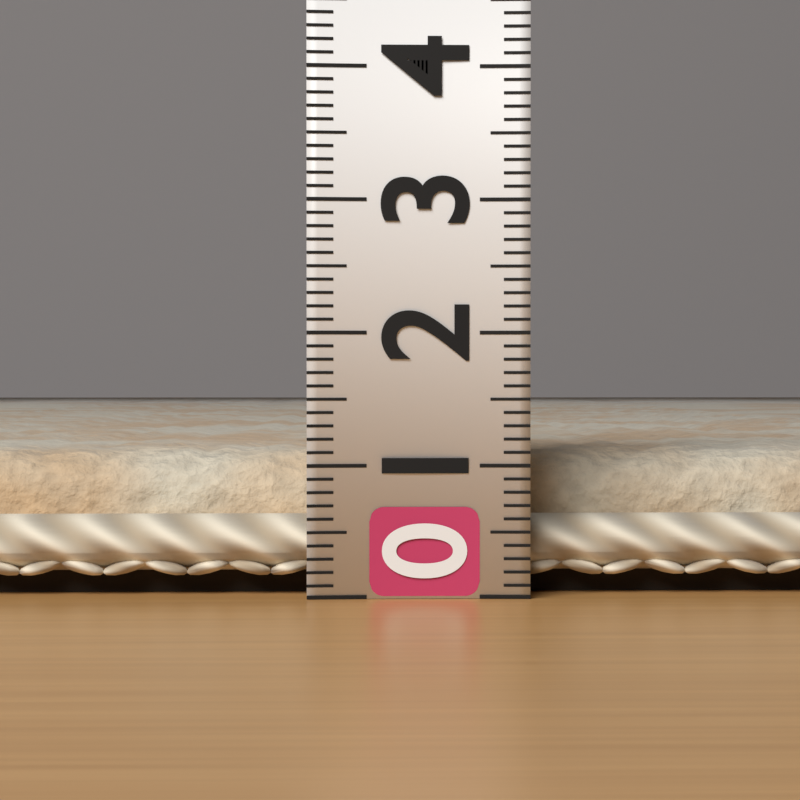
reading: 1.1 (no unit)
